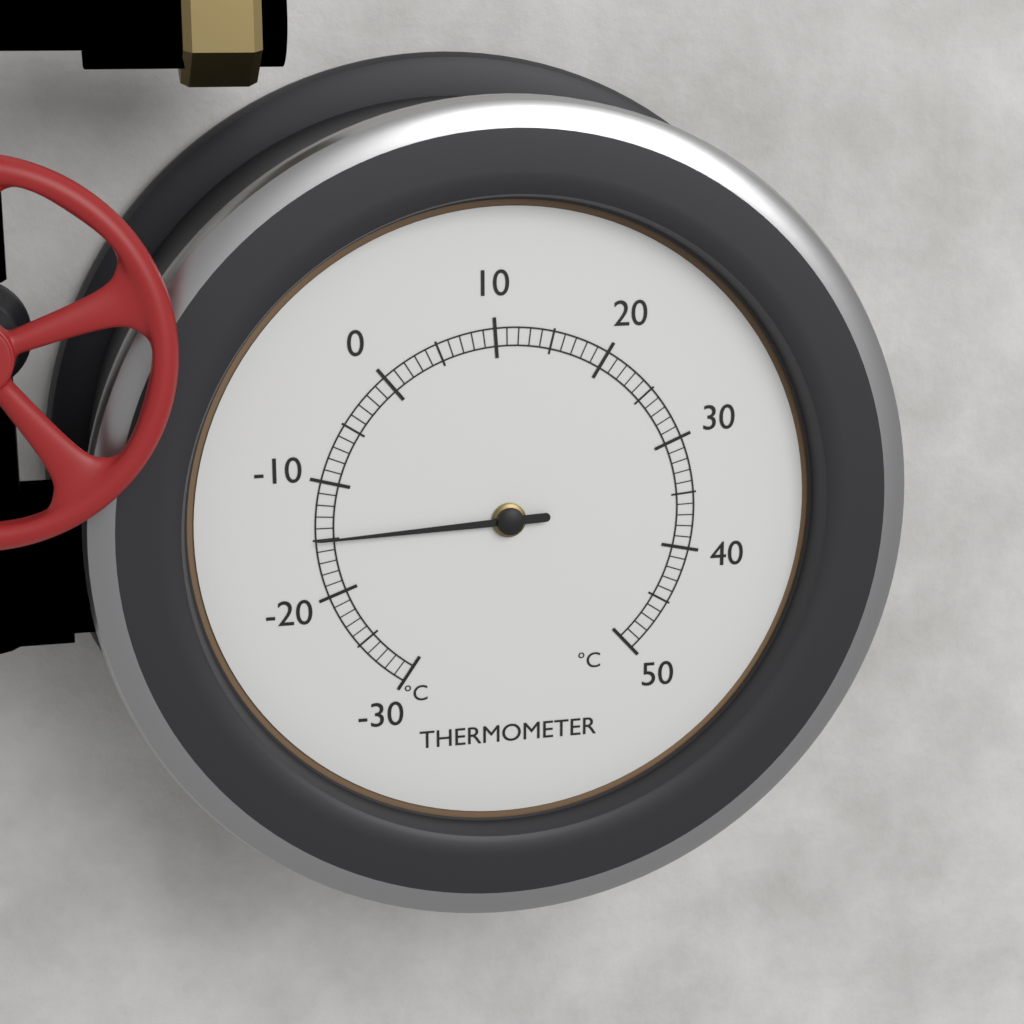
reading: -15 °C
